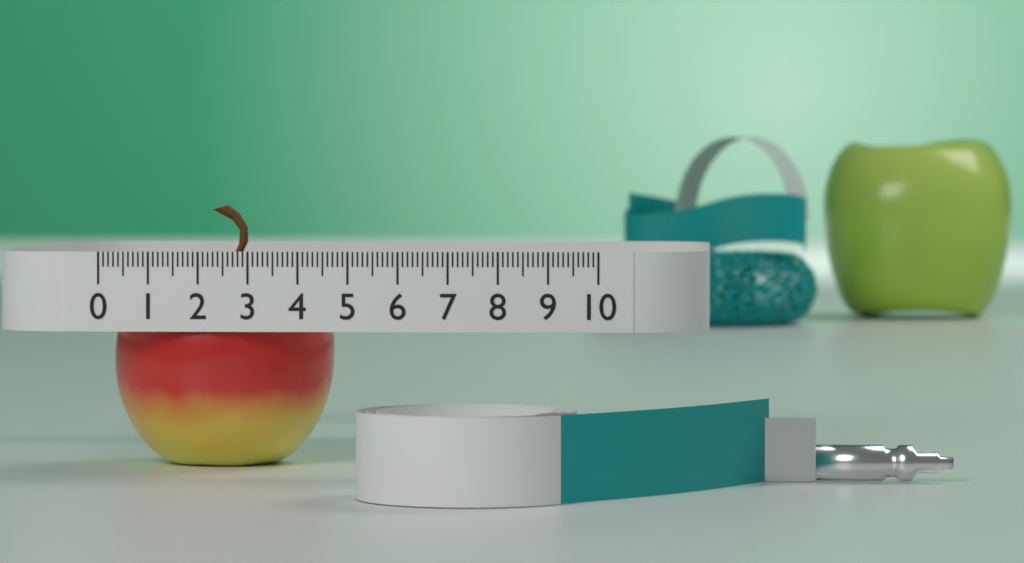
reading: 4.5 (no unit)
